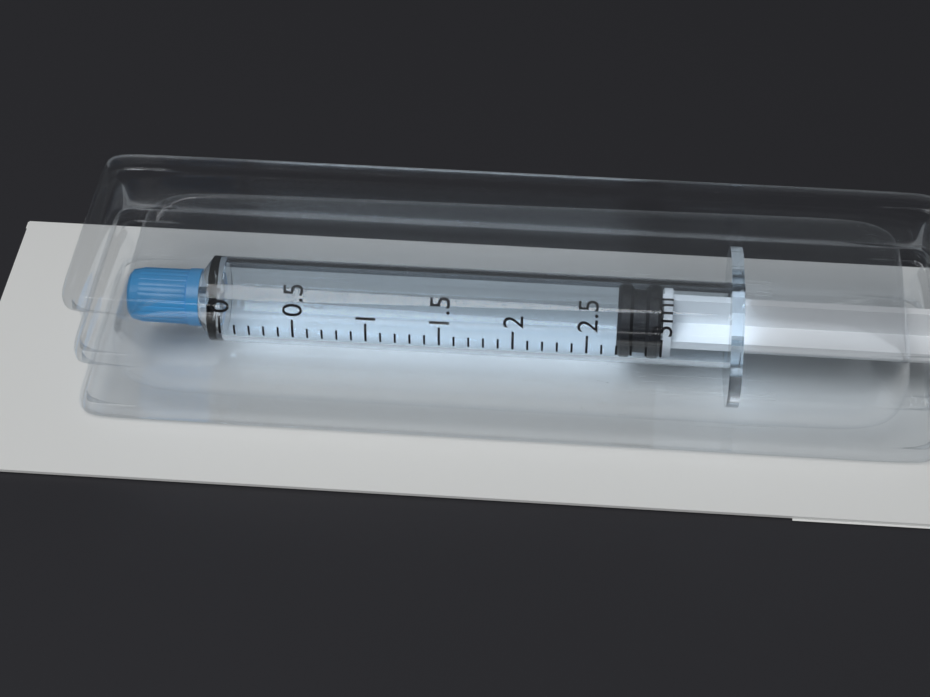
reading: 2.7 ml
